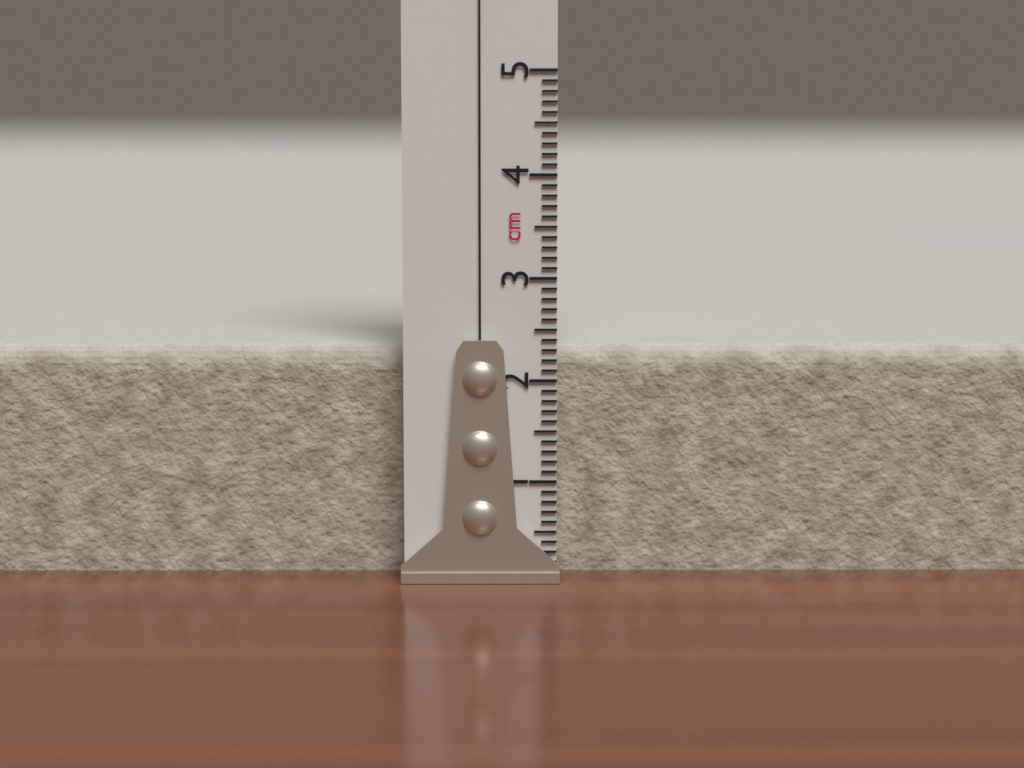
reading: 2.3 cm
